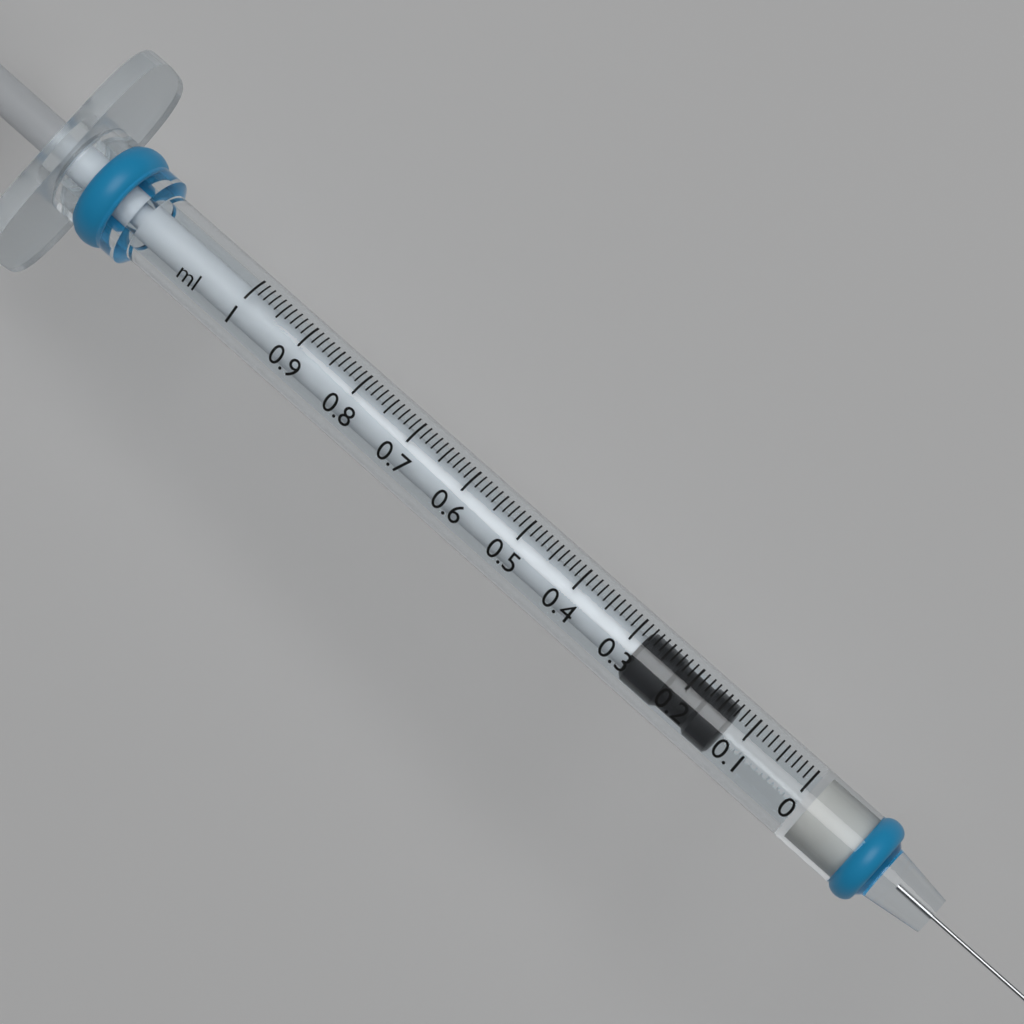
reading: 0.13 ml
